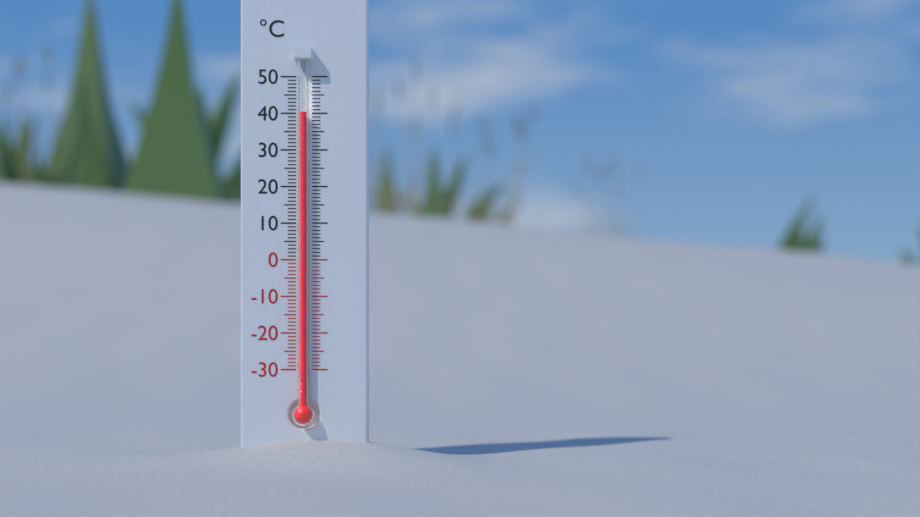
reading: 40 °C
